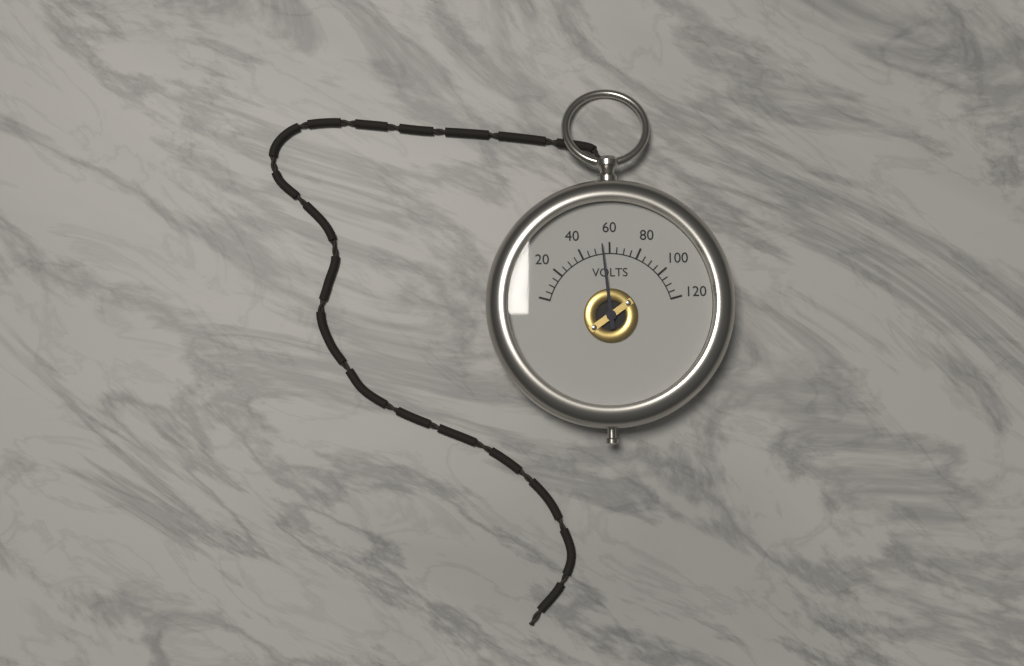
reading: 55 V
